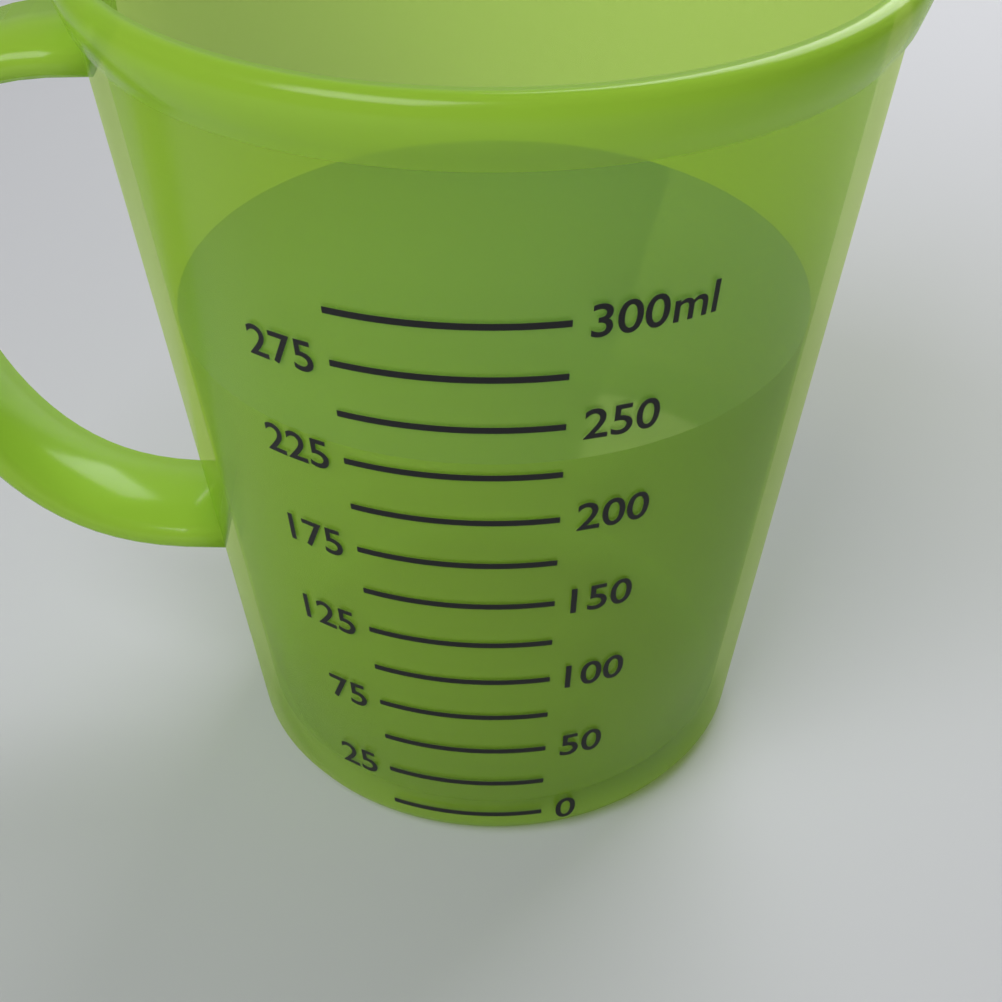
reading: 225 ml
